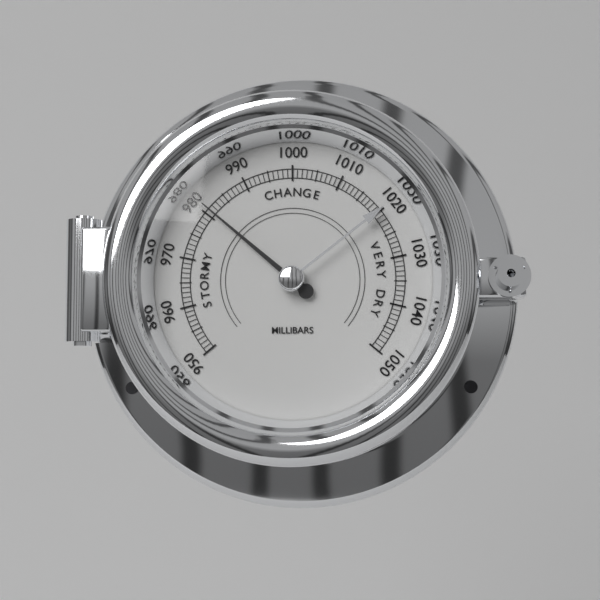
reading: 981 mbar
